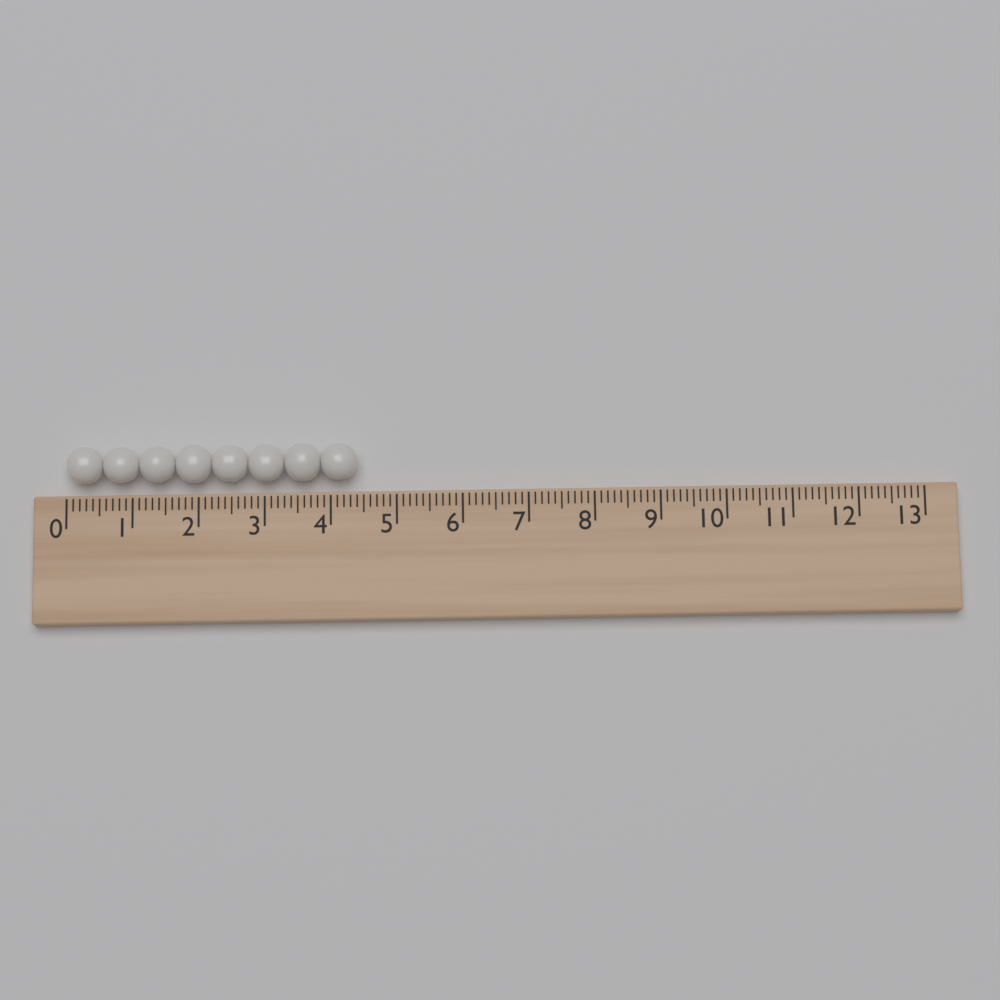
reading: 4.4 (no unit)
